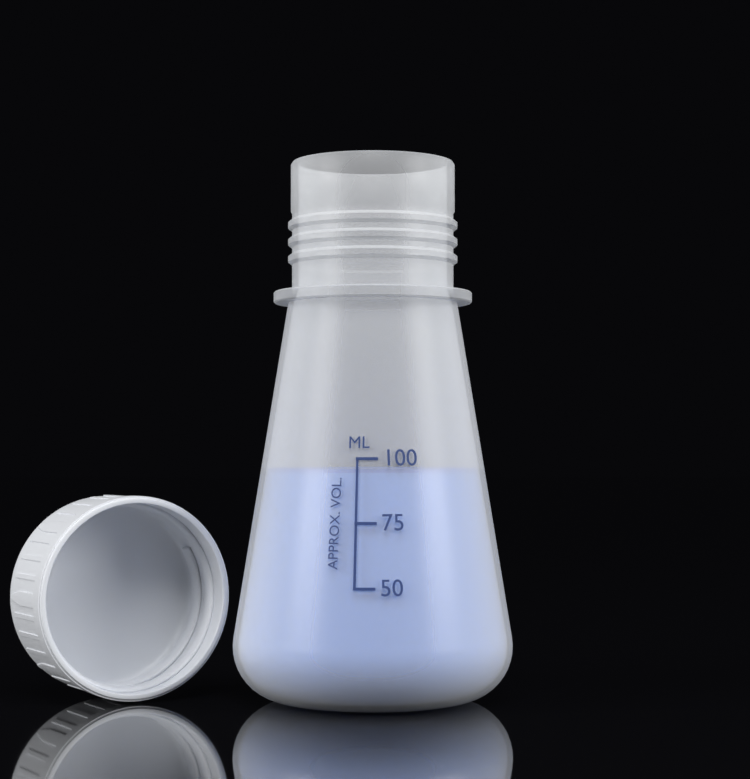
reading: 96 ml
